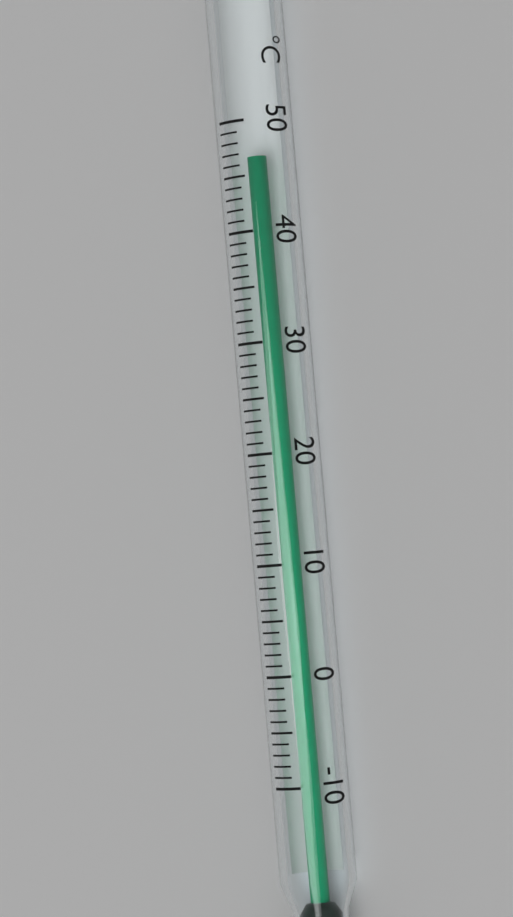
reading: 47 °C
